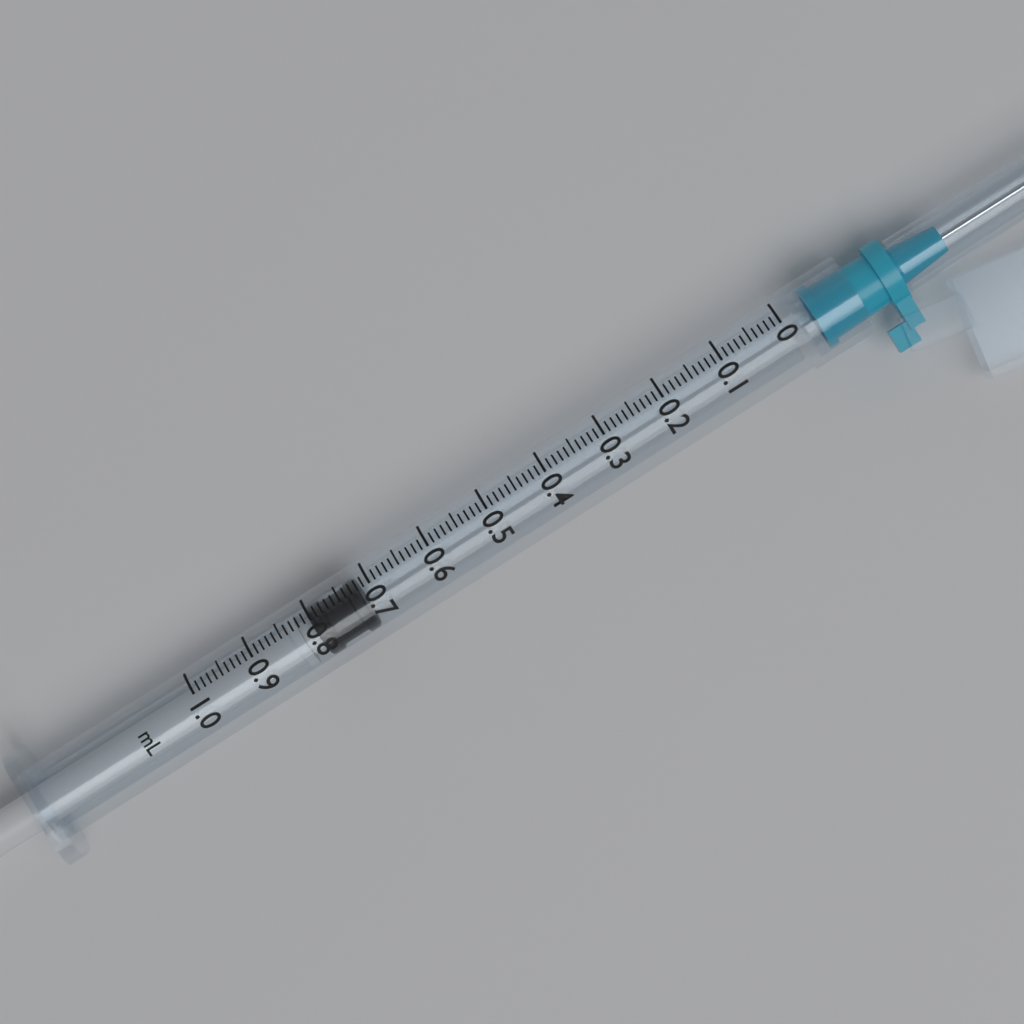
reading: 0.72 ml
